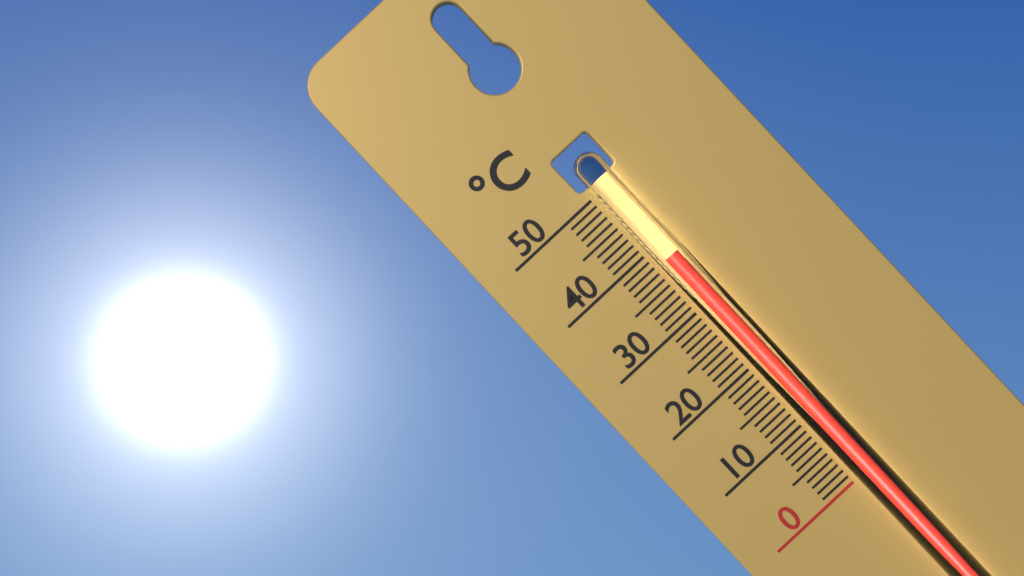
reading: 38 °C
